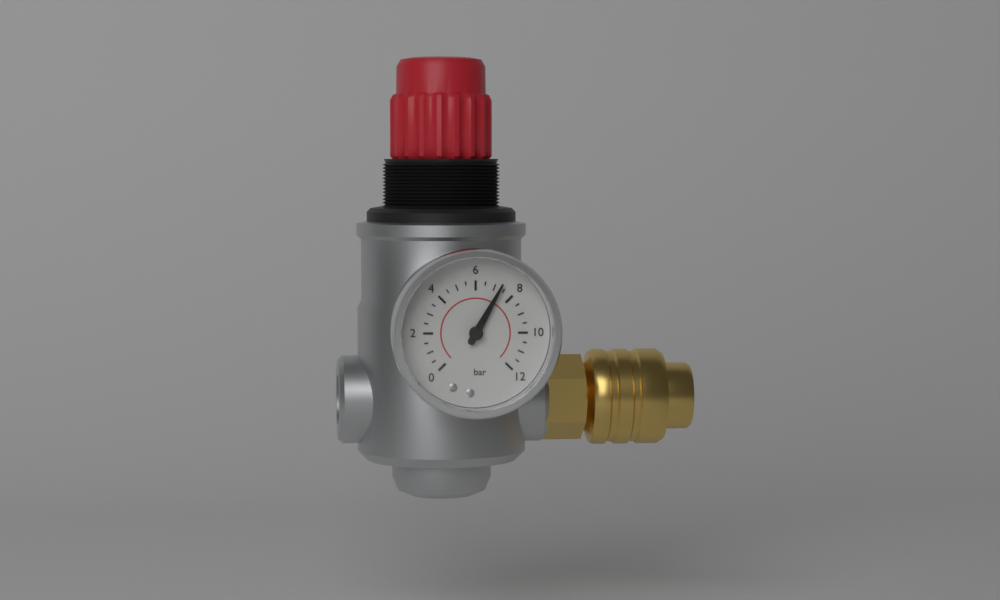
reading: 7.3 bar
